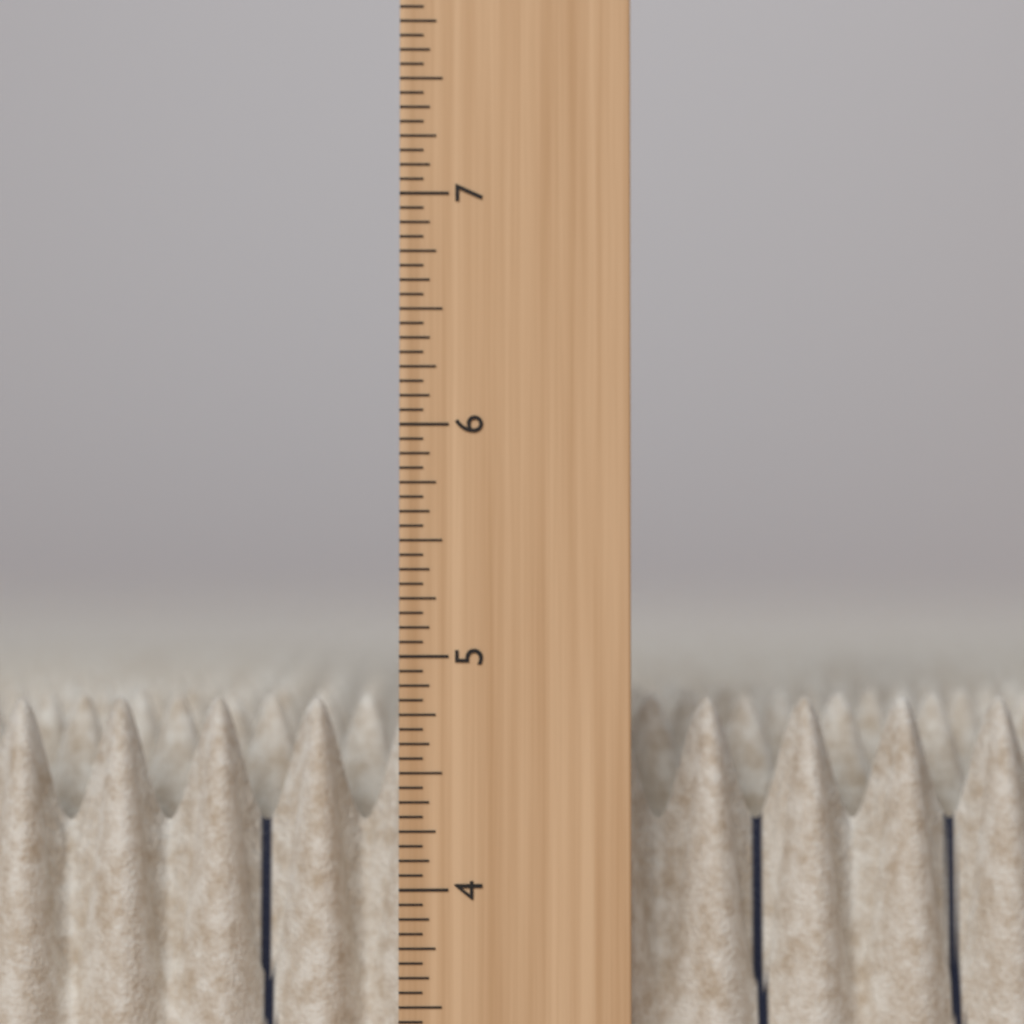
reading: 4.8125 in
